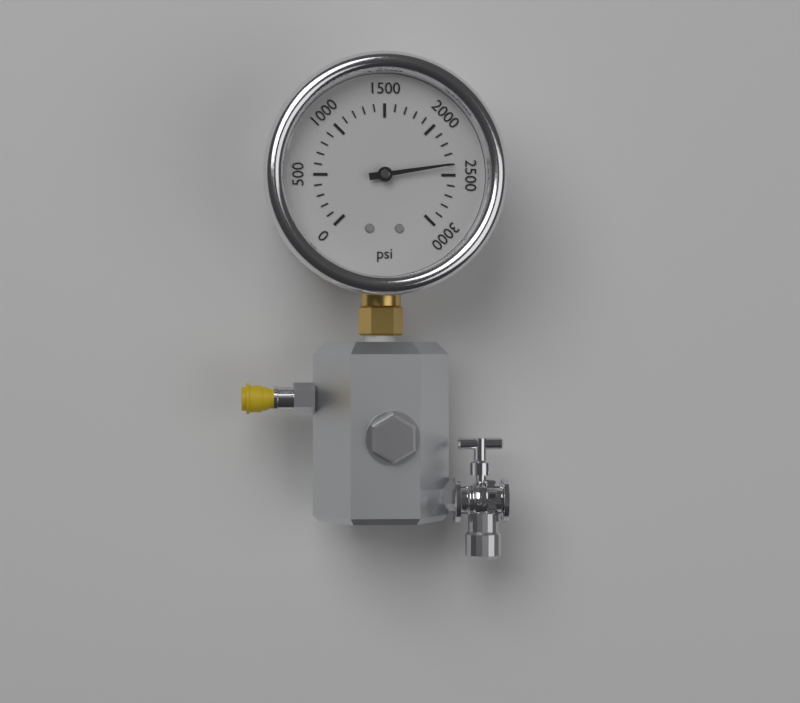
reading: 2400 psi
